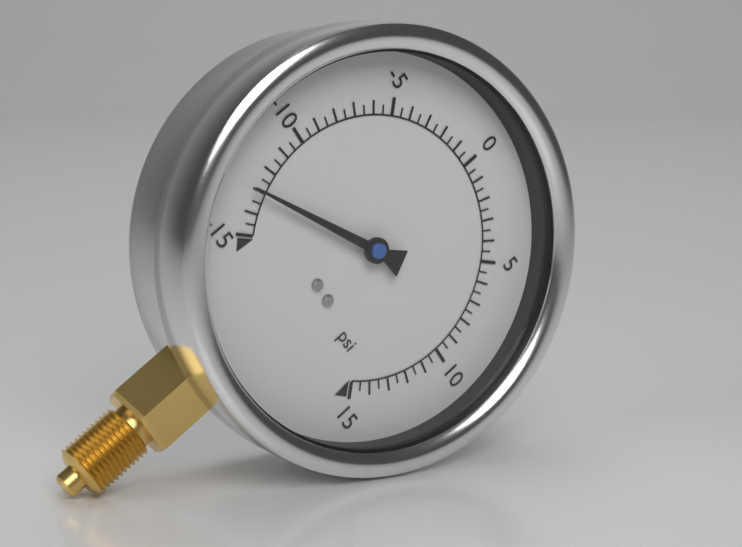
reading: -13.0 psi
